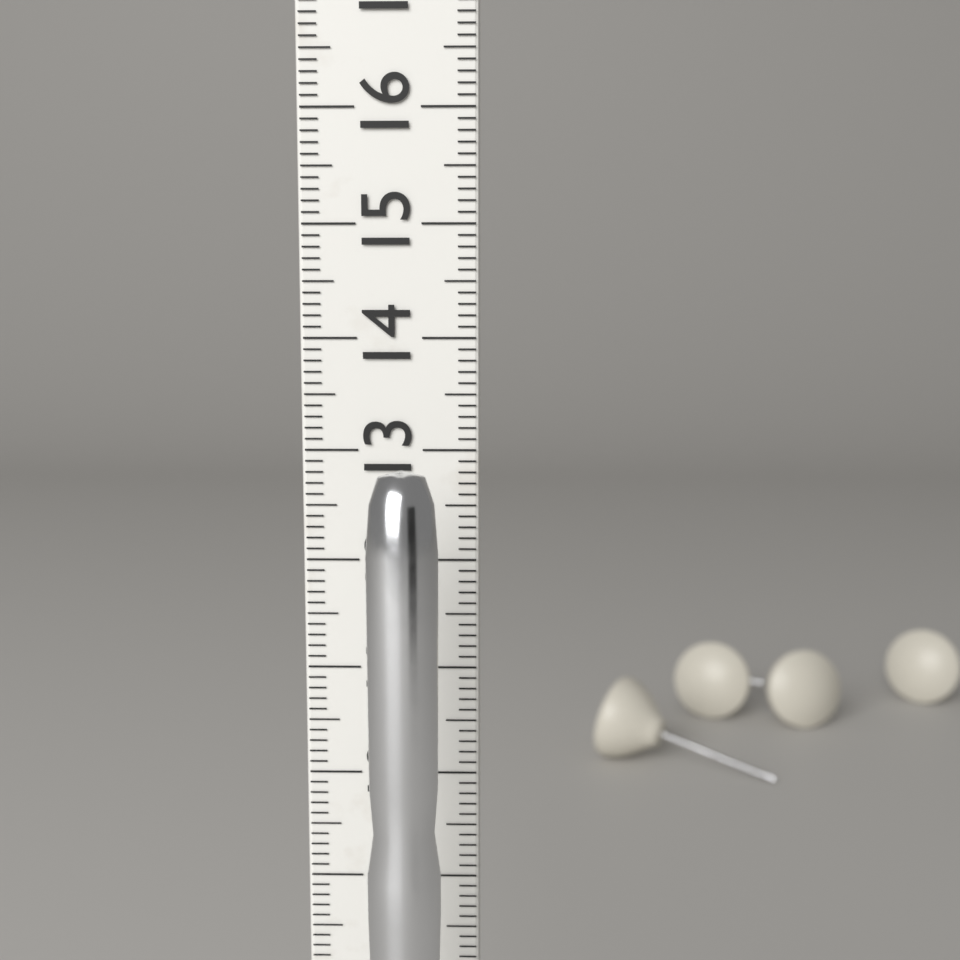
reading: 13.0 cm
